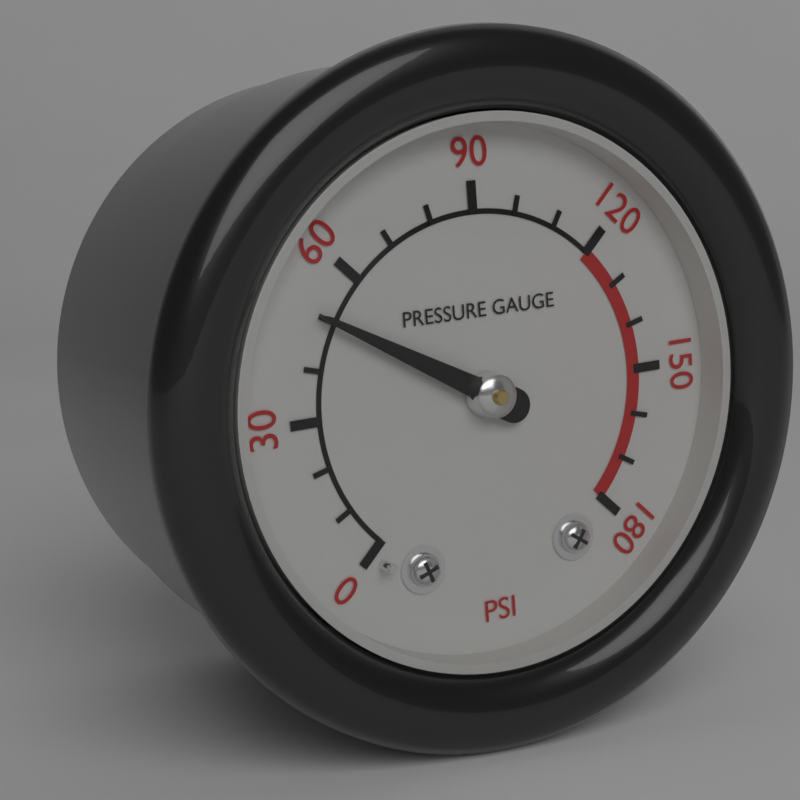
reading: 50 psi
